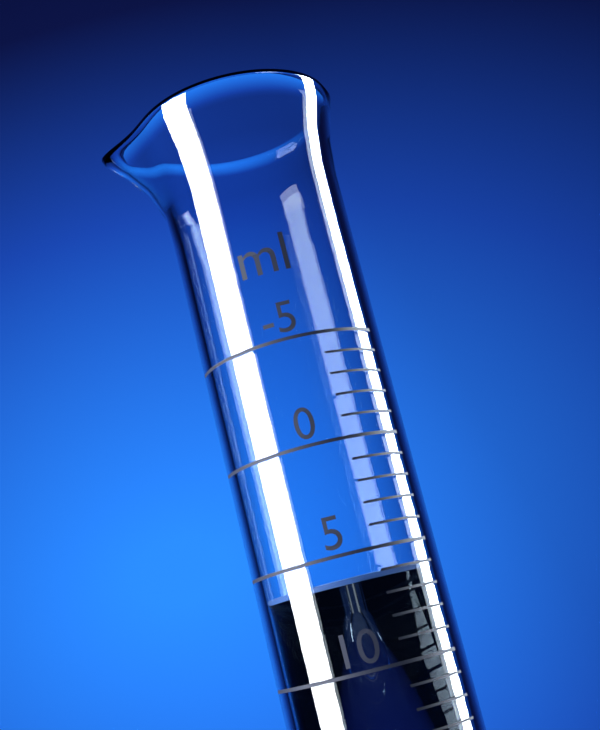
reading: 6 ml
